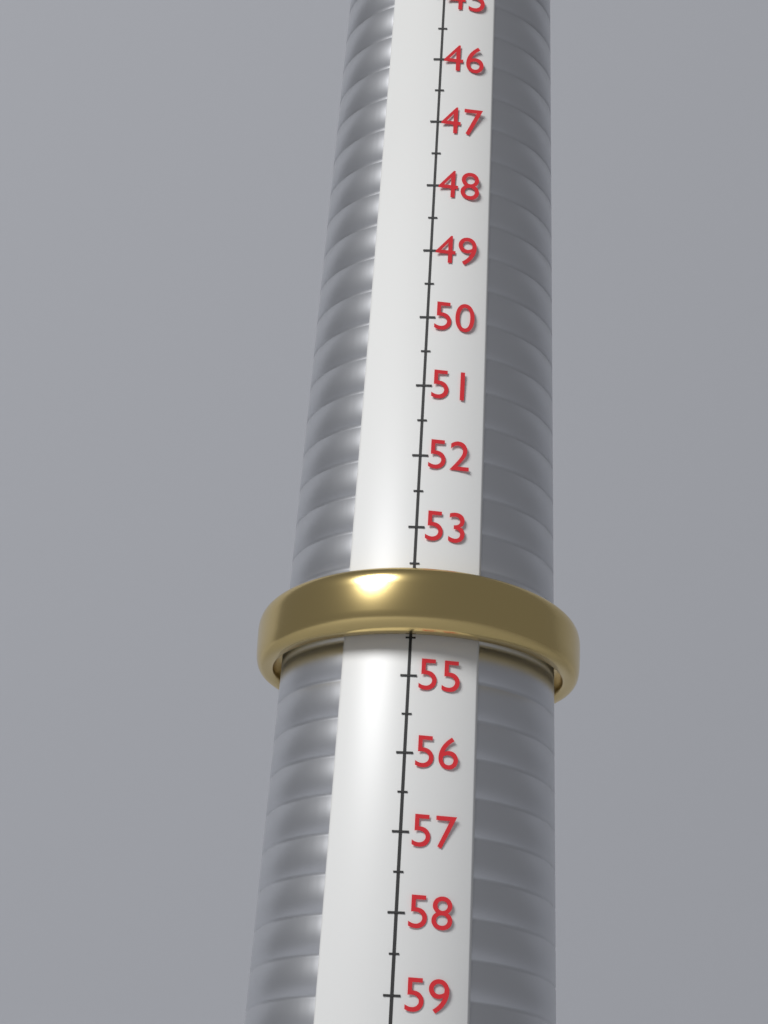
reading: 54.5 (no unit)
